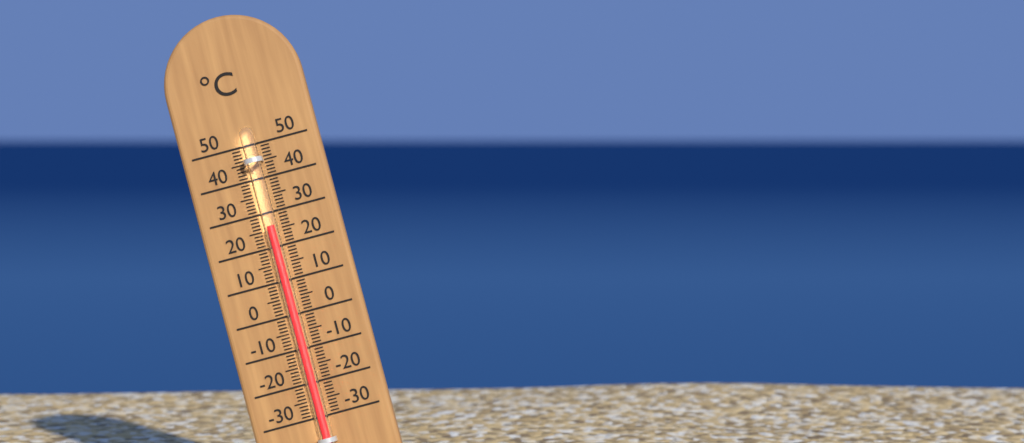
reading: 26 °C
